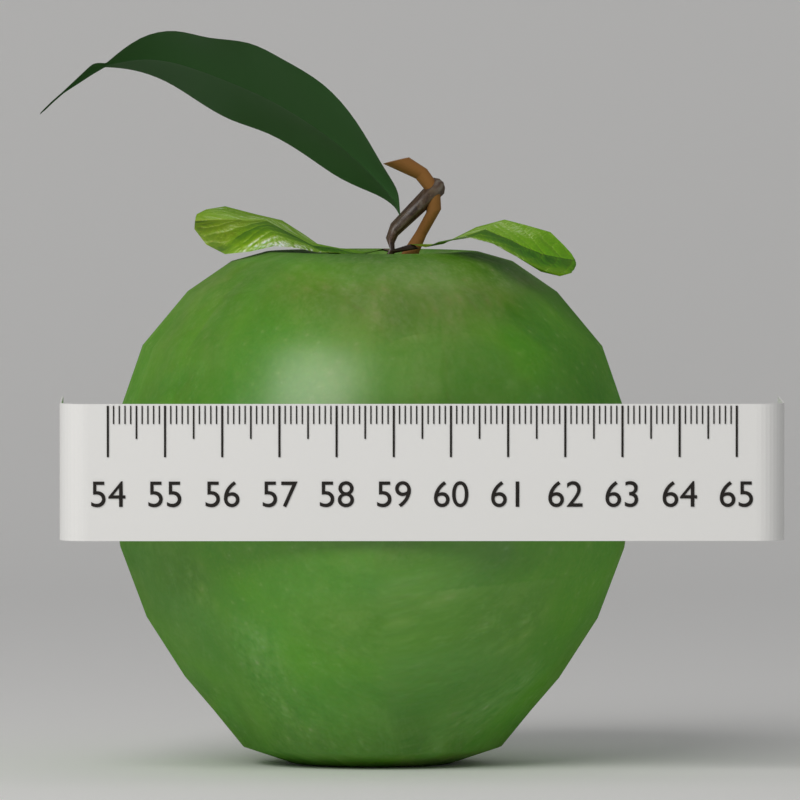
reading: 63.3 (no unit)
